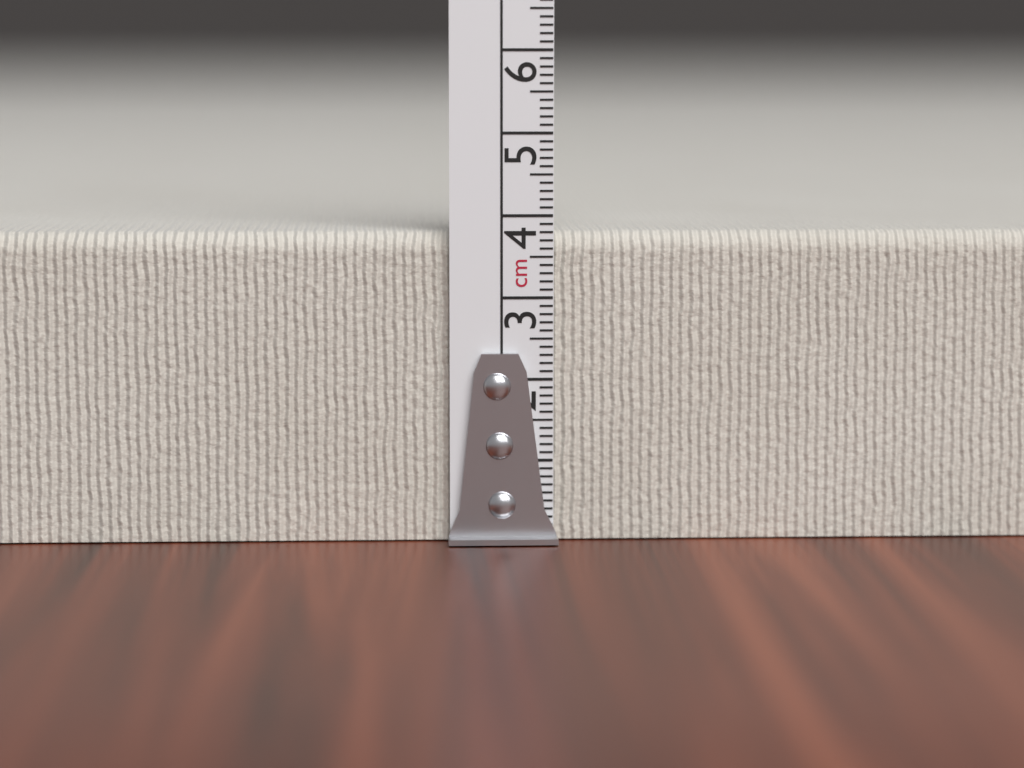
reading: 3.8 cm
